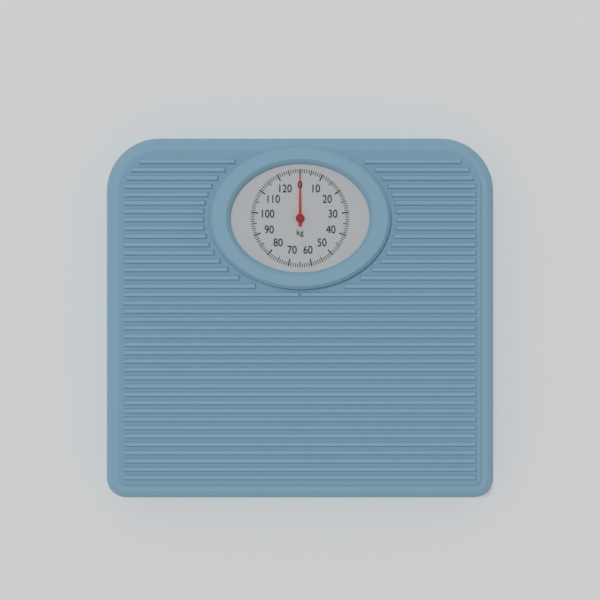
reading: 0 kg
